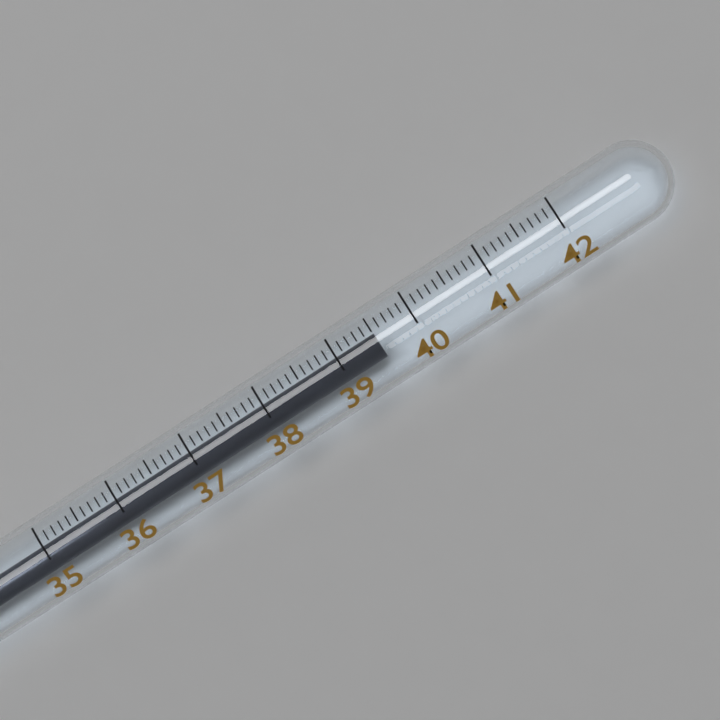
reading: 39.5 (no unit)
